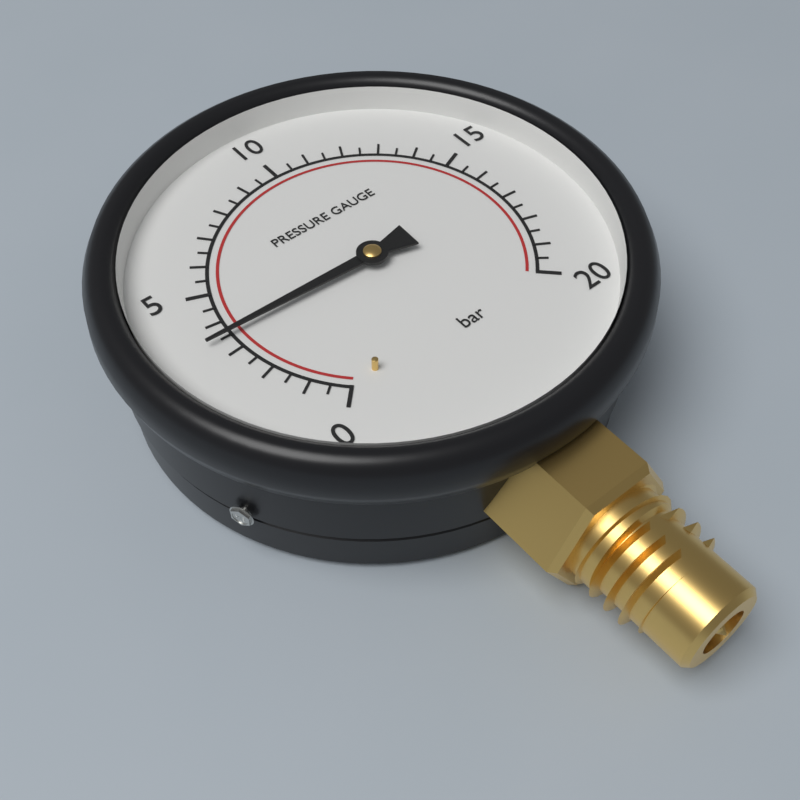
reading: 3.5 bar
